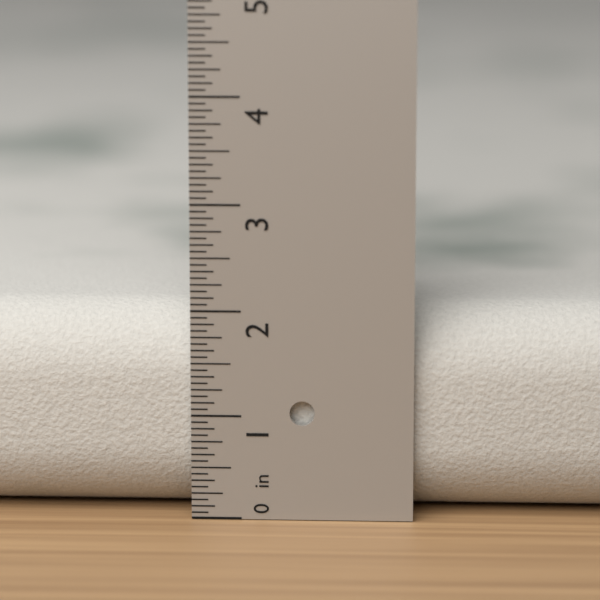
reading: 2.0000 in
